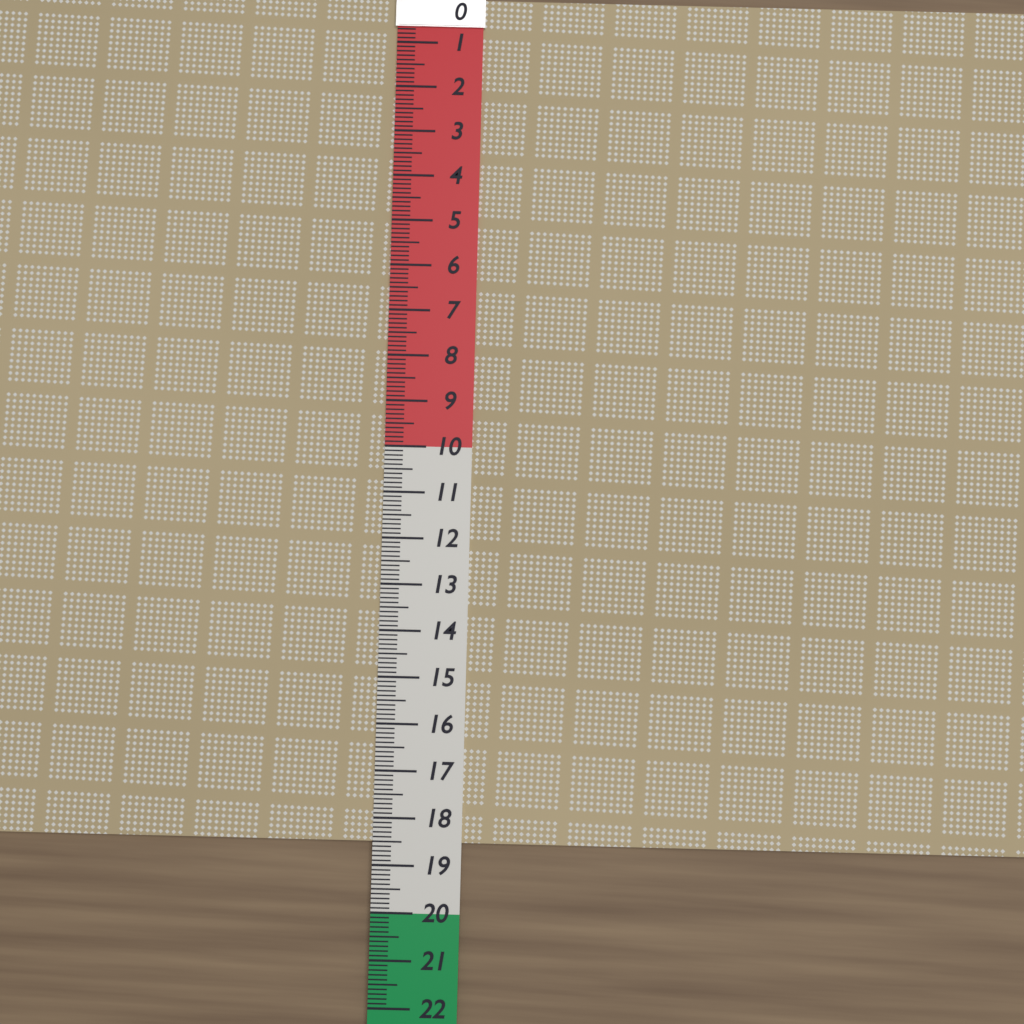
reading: 18.5 (no unit)
